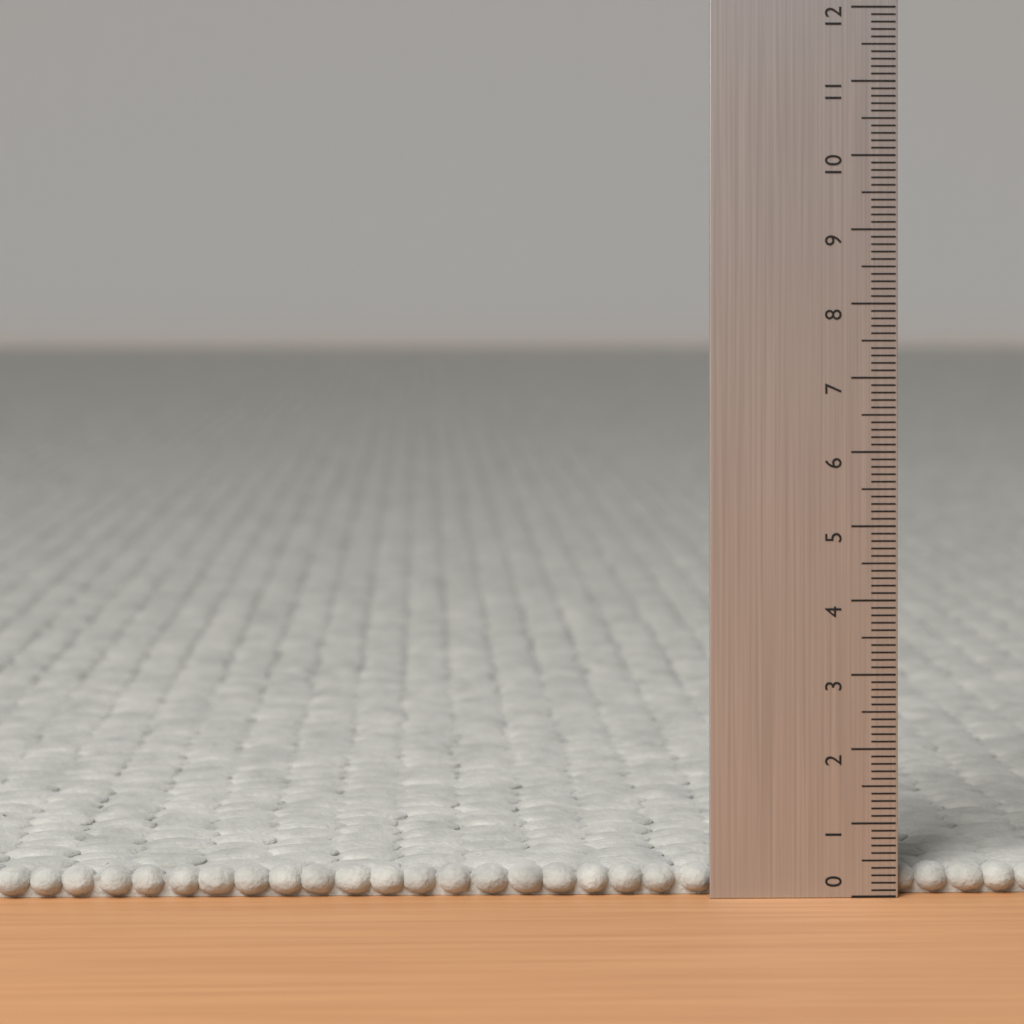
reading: 0.4 (no unit)
